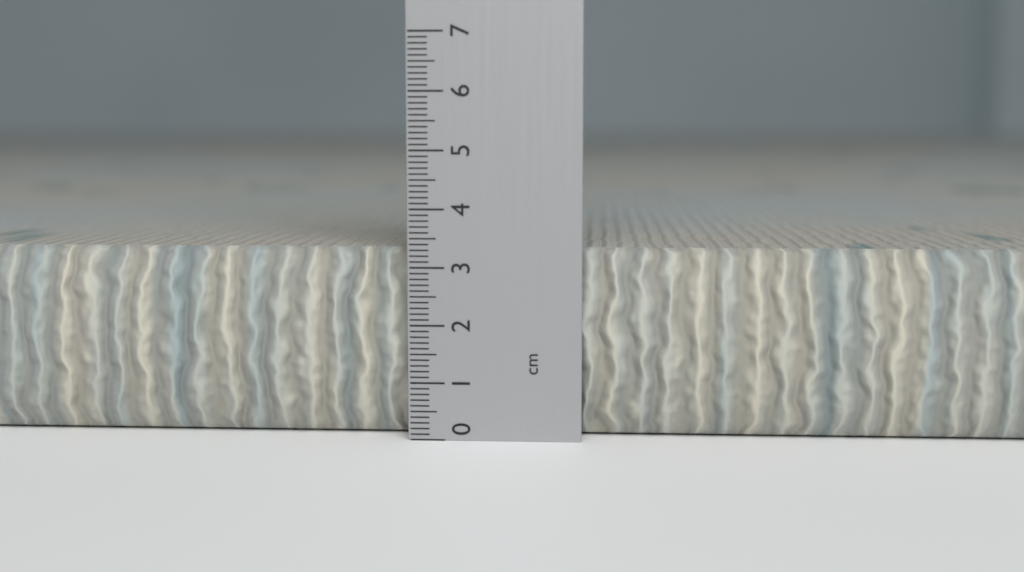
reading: 3.3 cm
